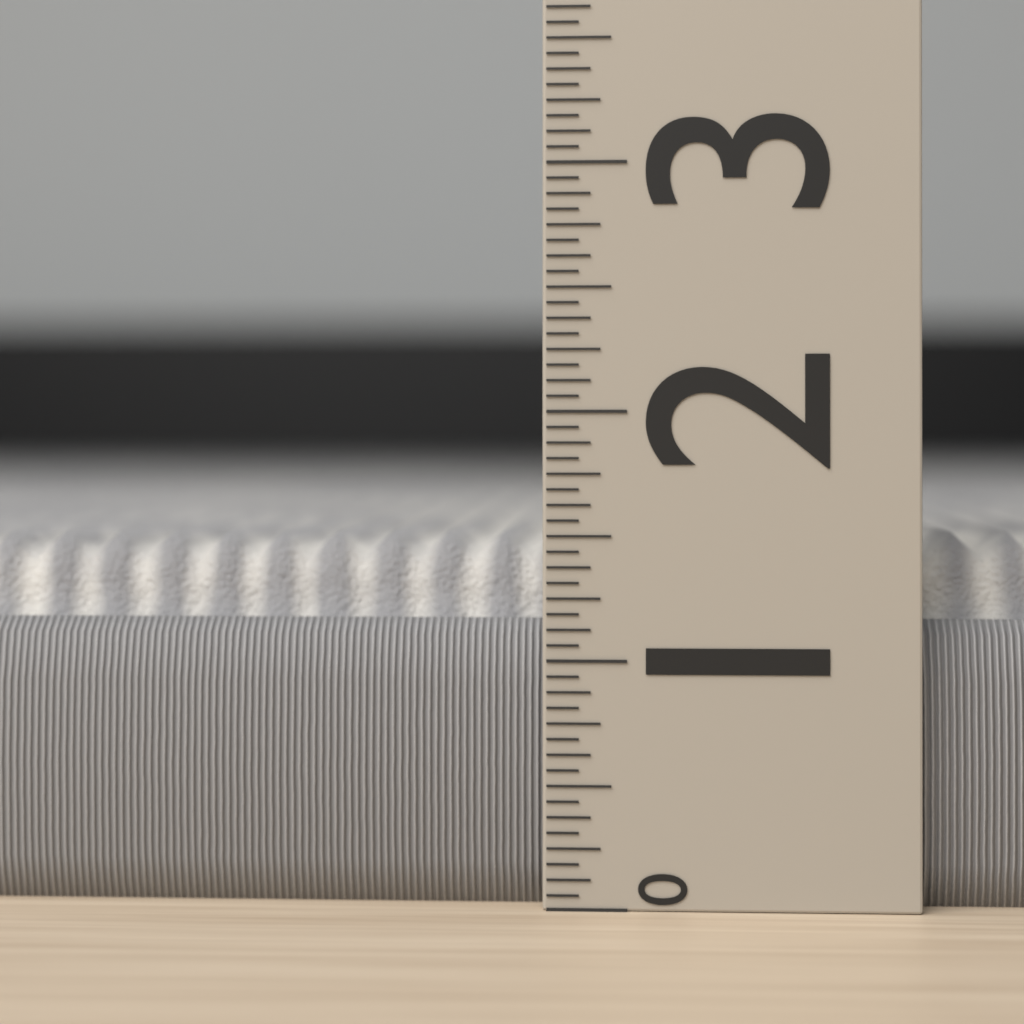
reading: 1.5000 (no unit)
